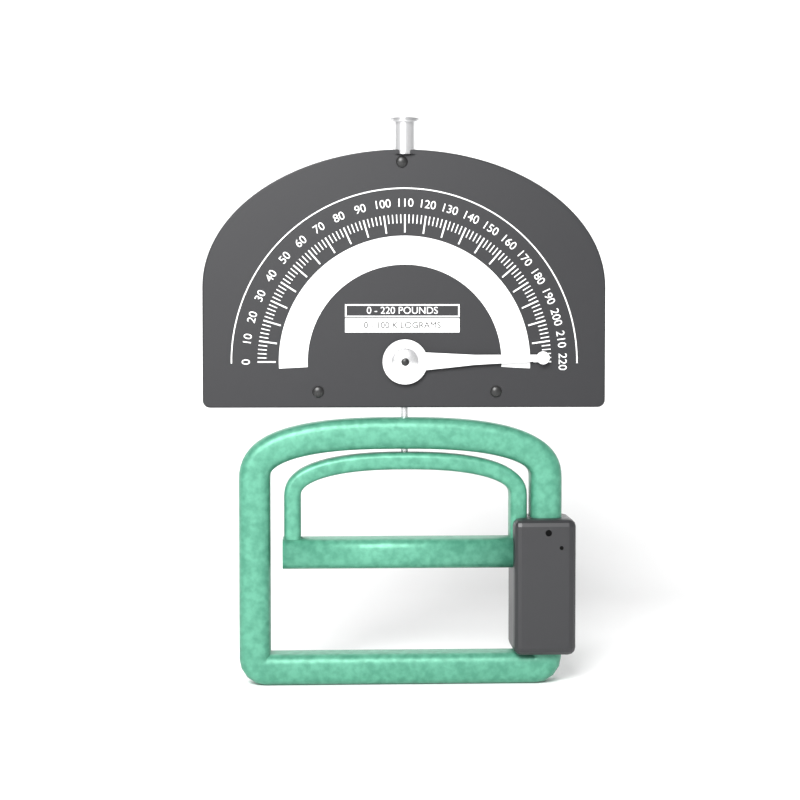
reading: 218 lb
